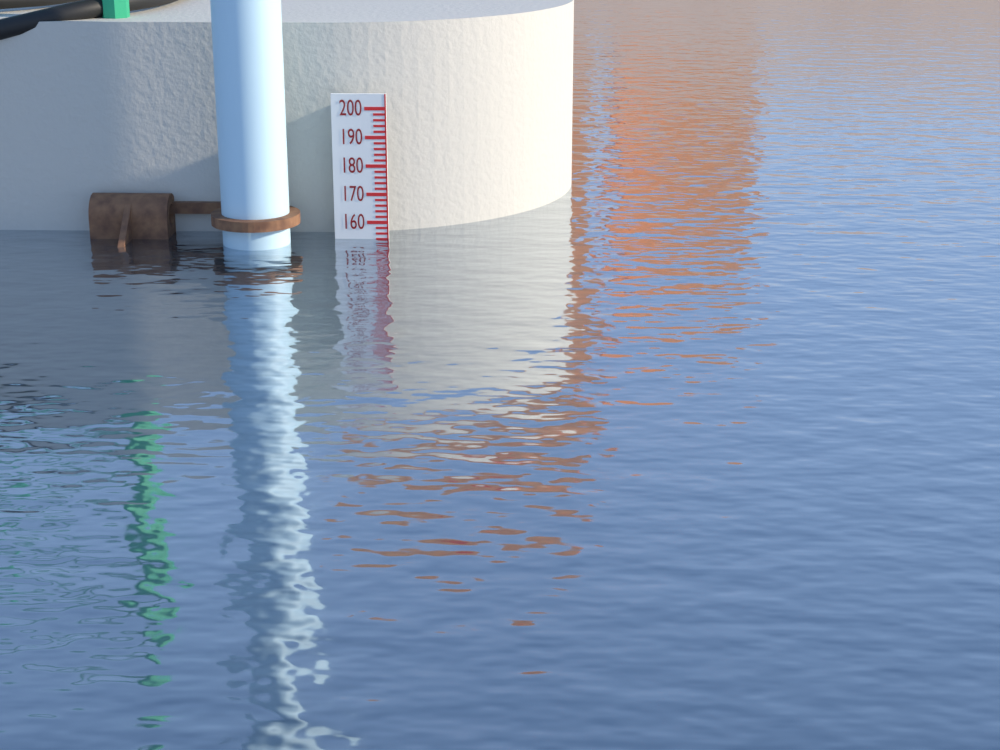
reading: 154 (no unit)
